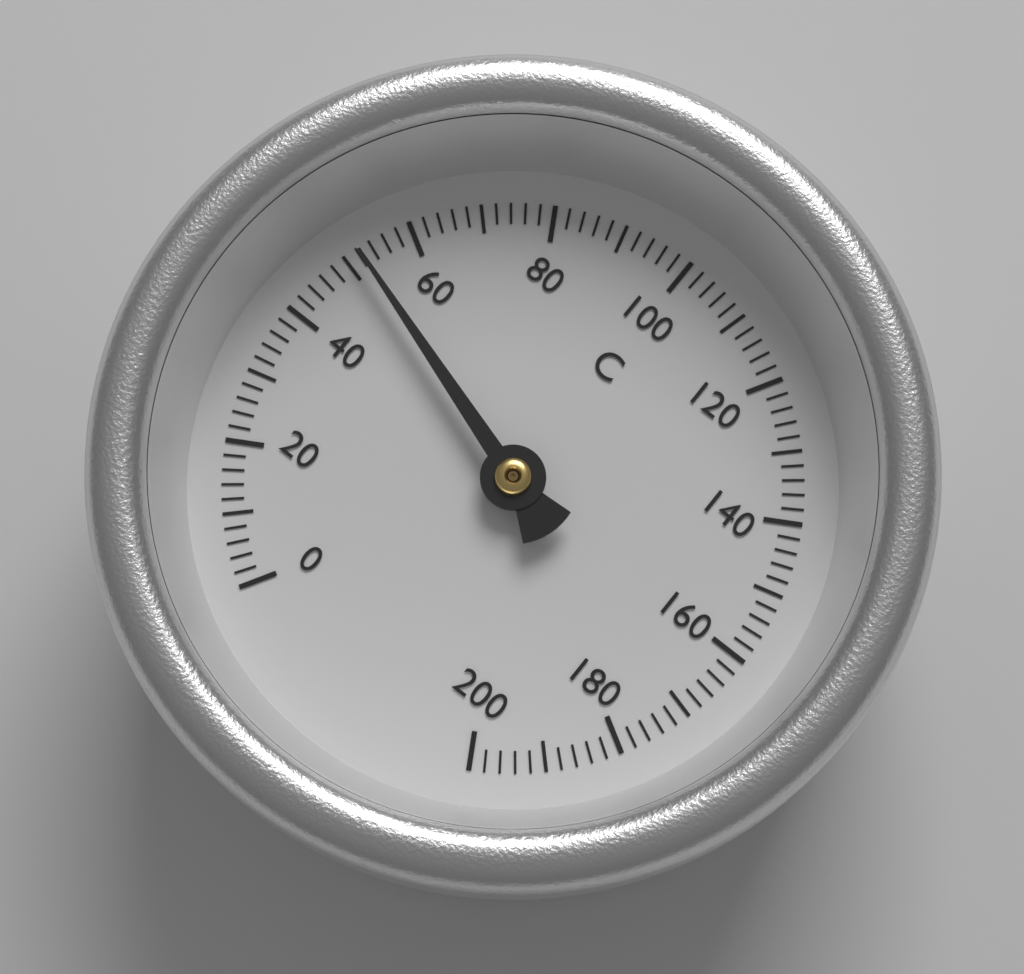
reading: 52 °C
